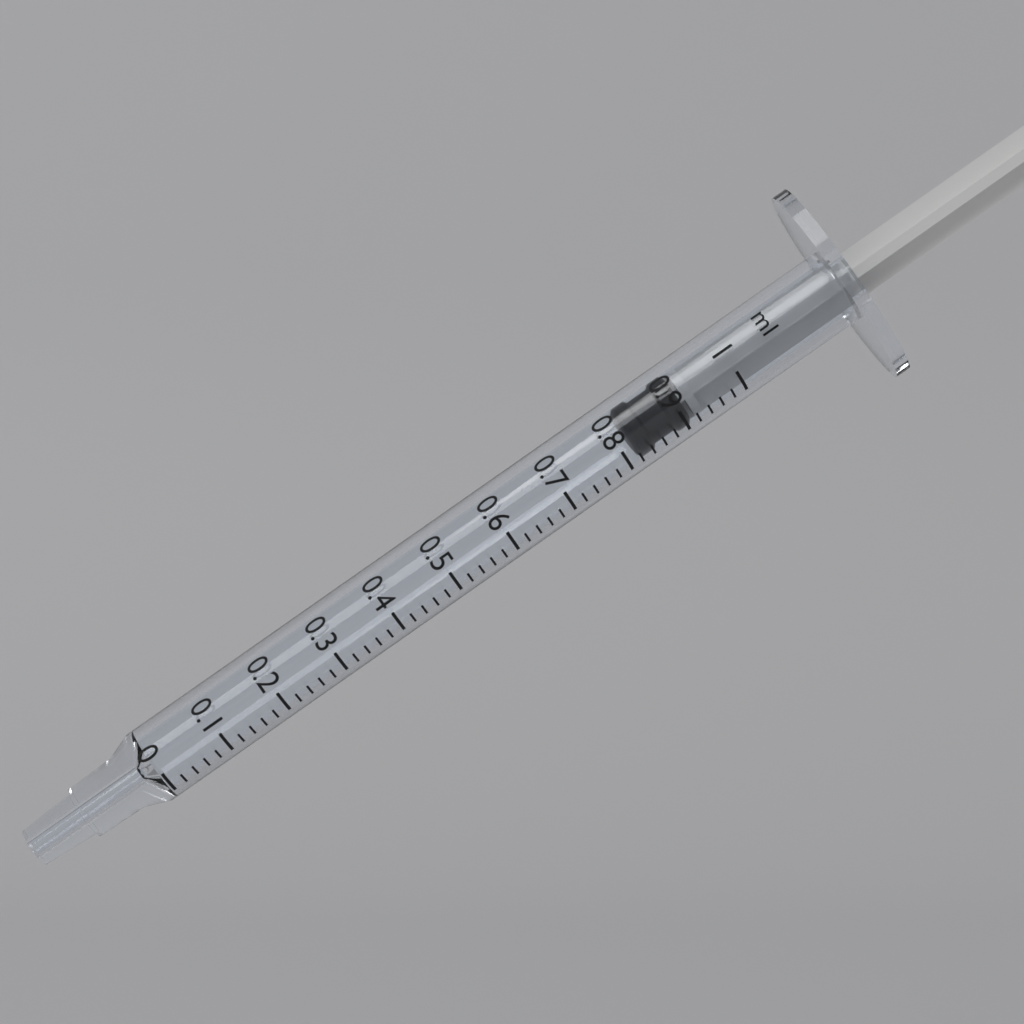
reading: 0.82 ml
